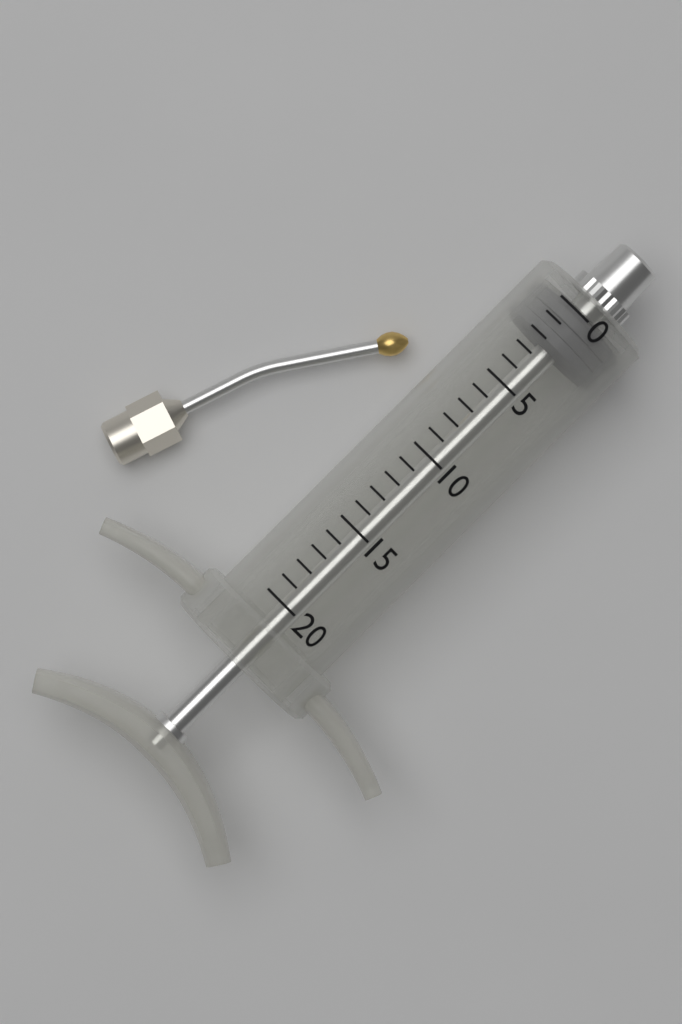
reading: 0 (no unit)
